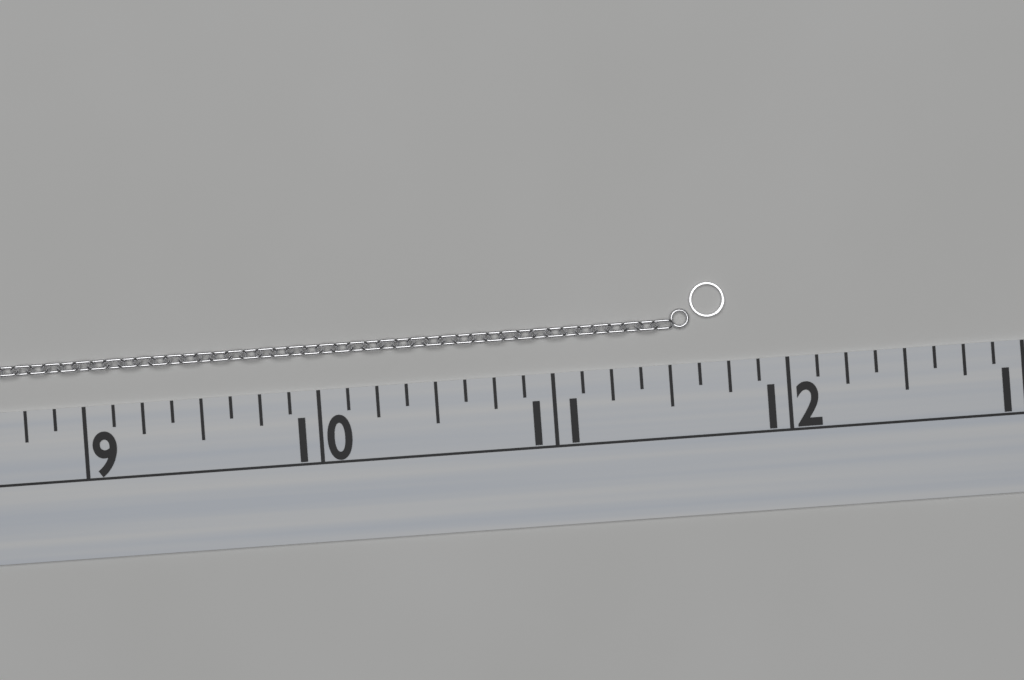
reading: 11.750 (no unit)
